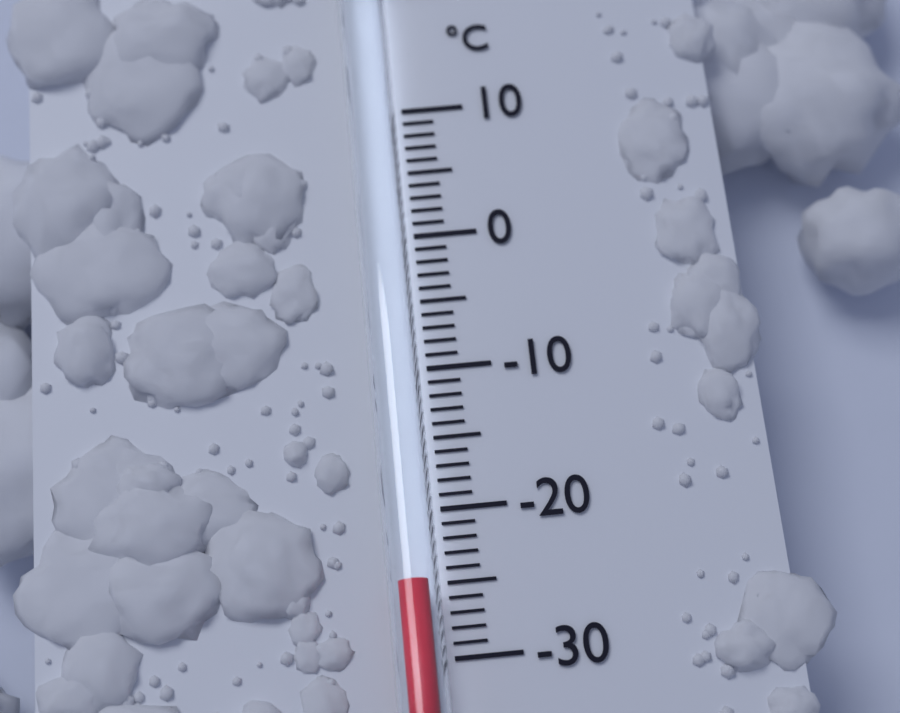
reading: -25 °C
